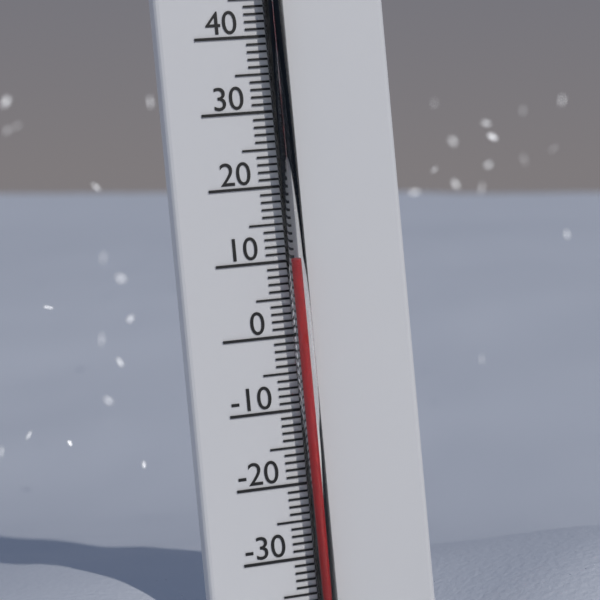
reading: 10 °C
